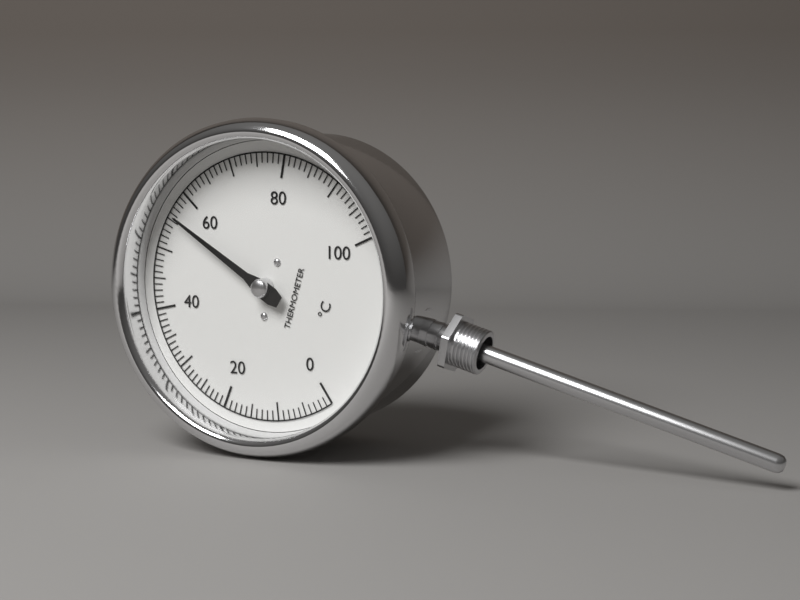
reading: 56 °C
